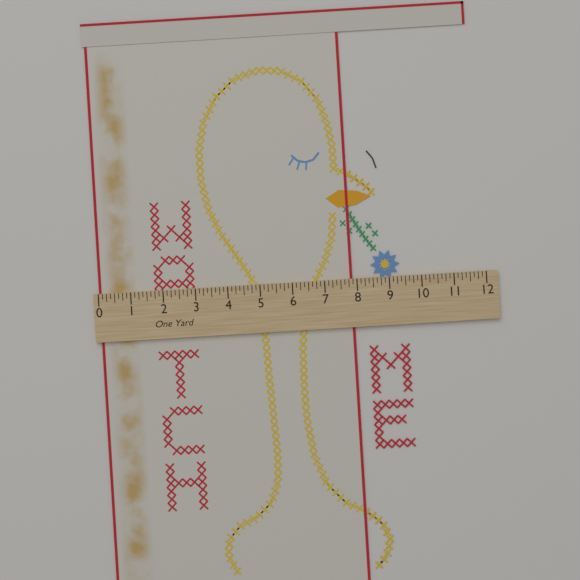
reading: 7.875 in
